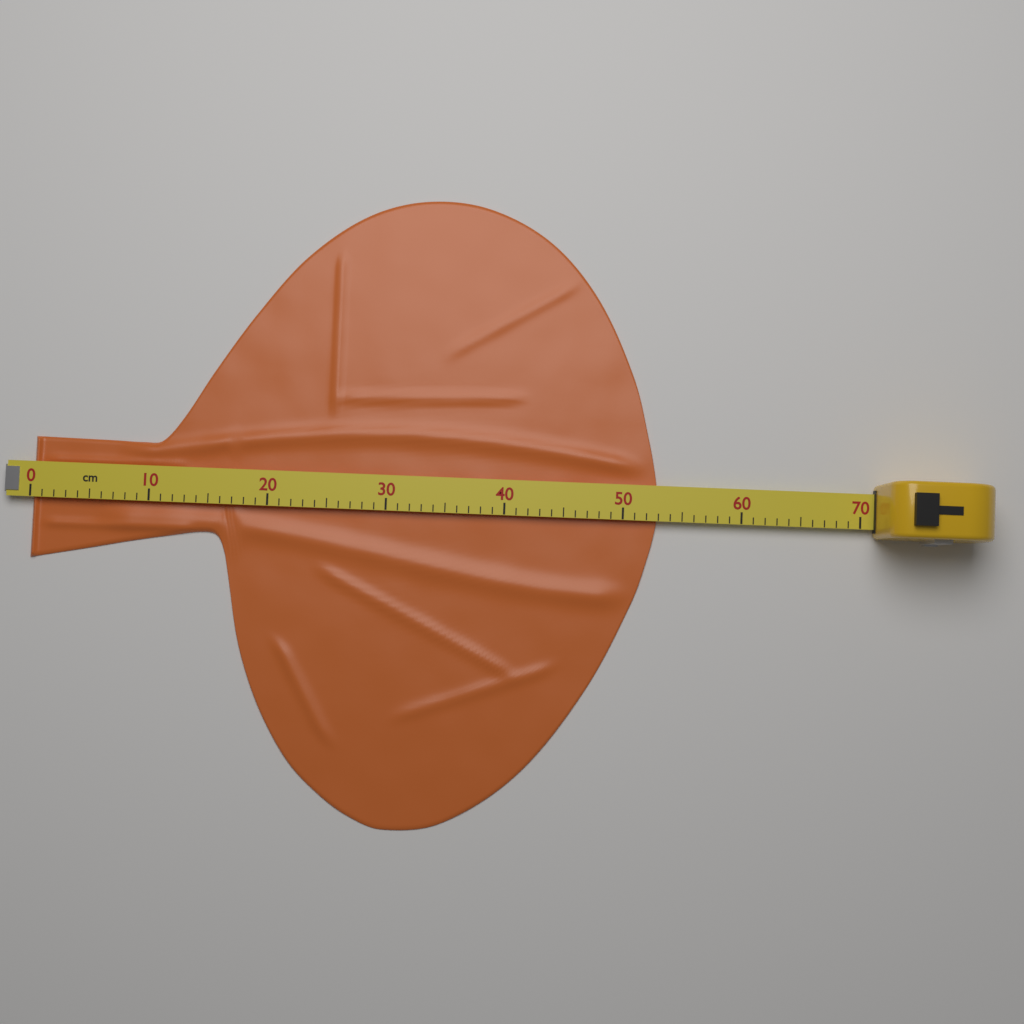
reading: 53 cm
